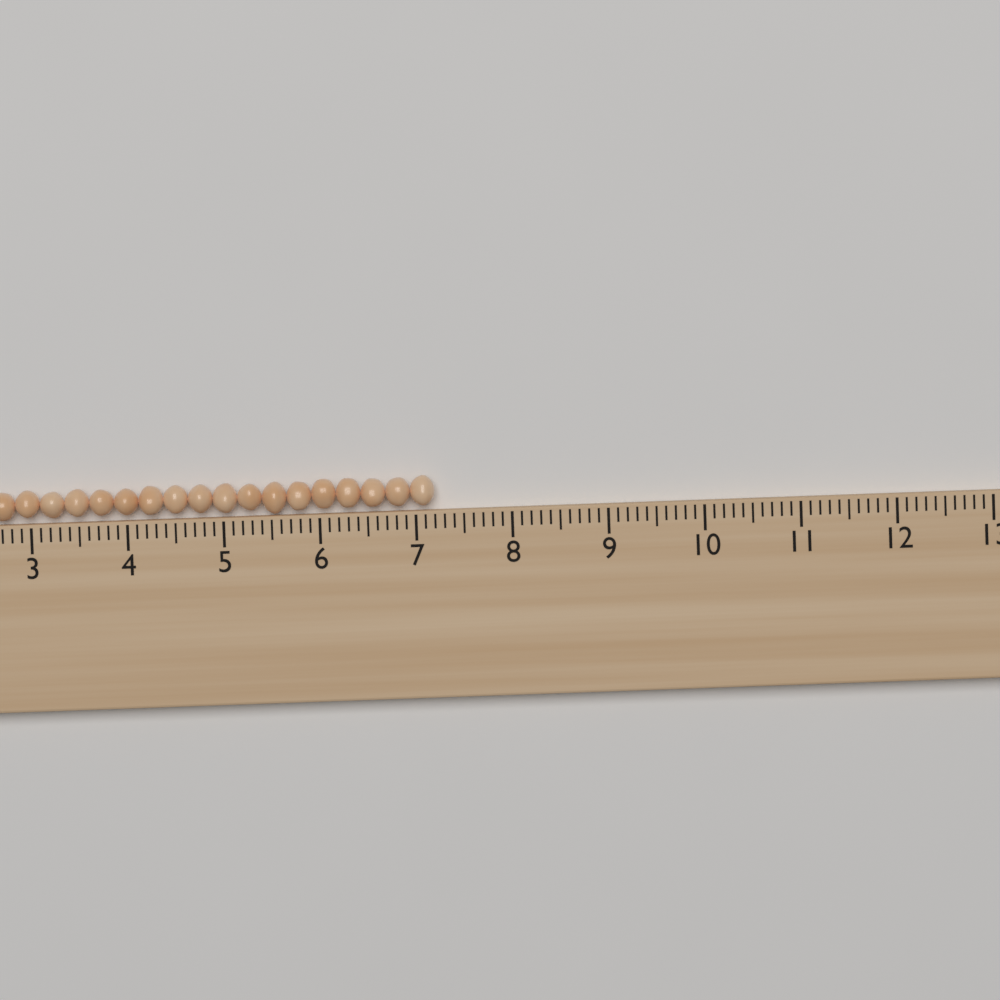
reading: 7.2 (no unit)
